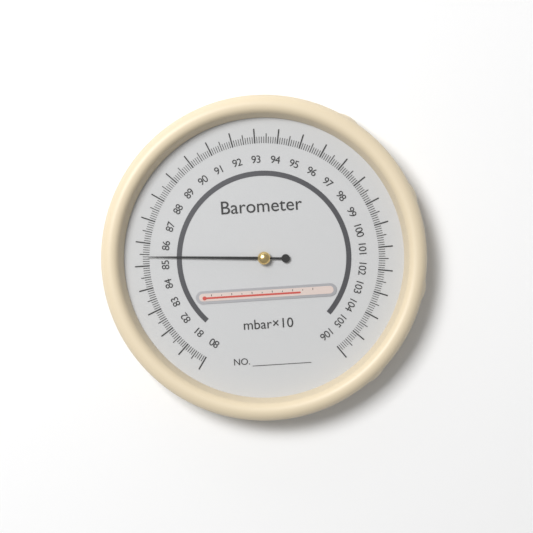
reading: 85.4 mbar×10
